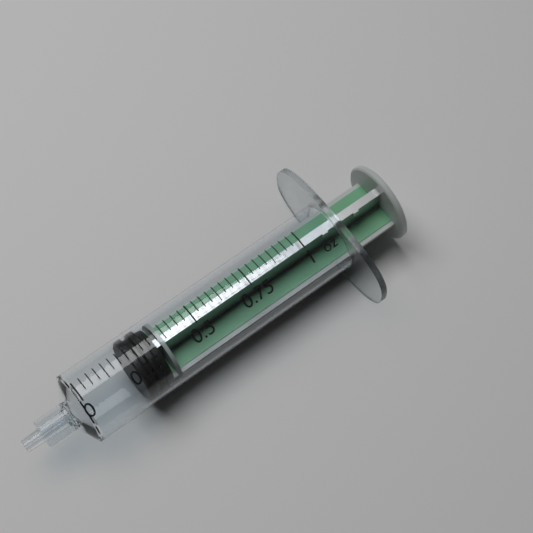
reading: 0.21875 oz
